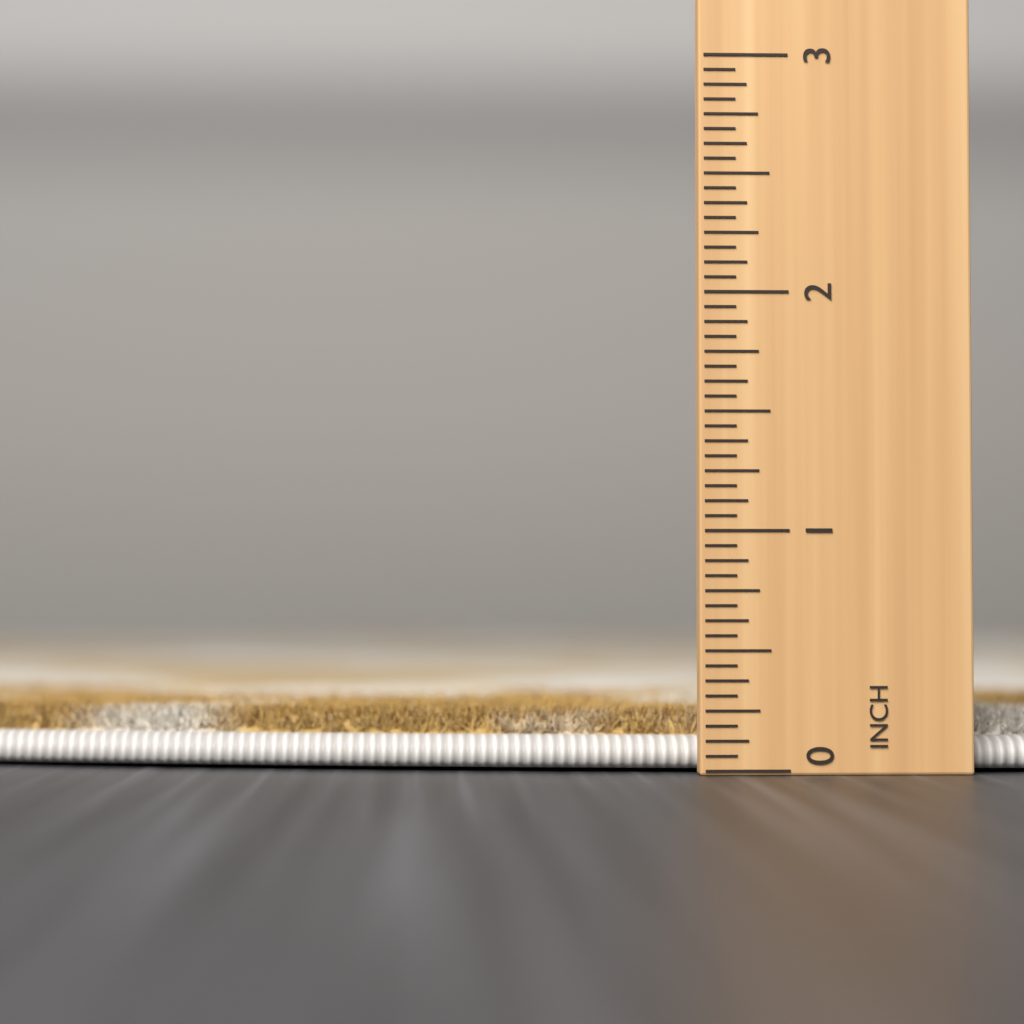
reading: 0.2500 in
